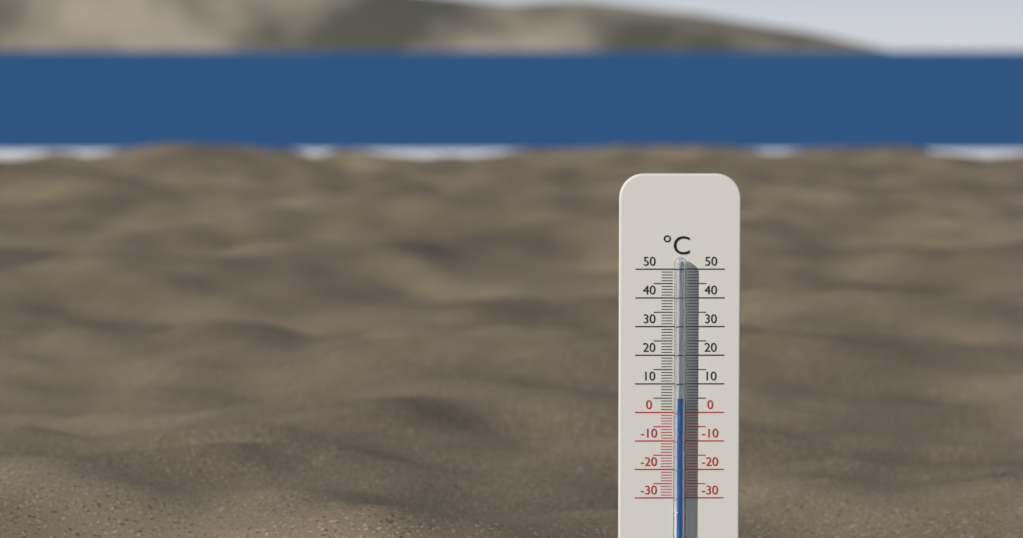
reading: 5 °C
